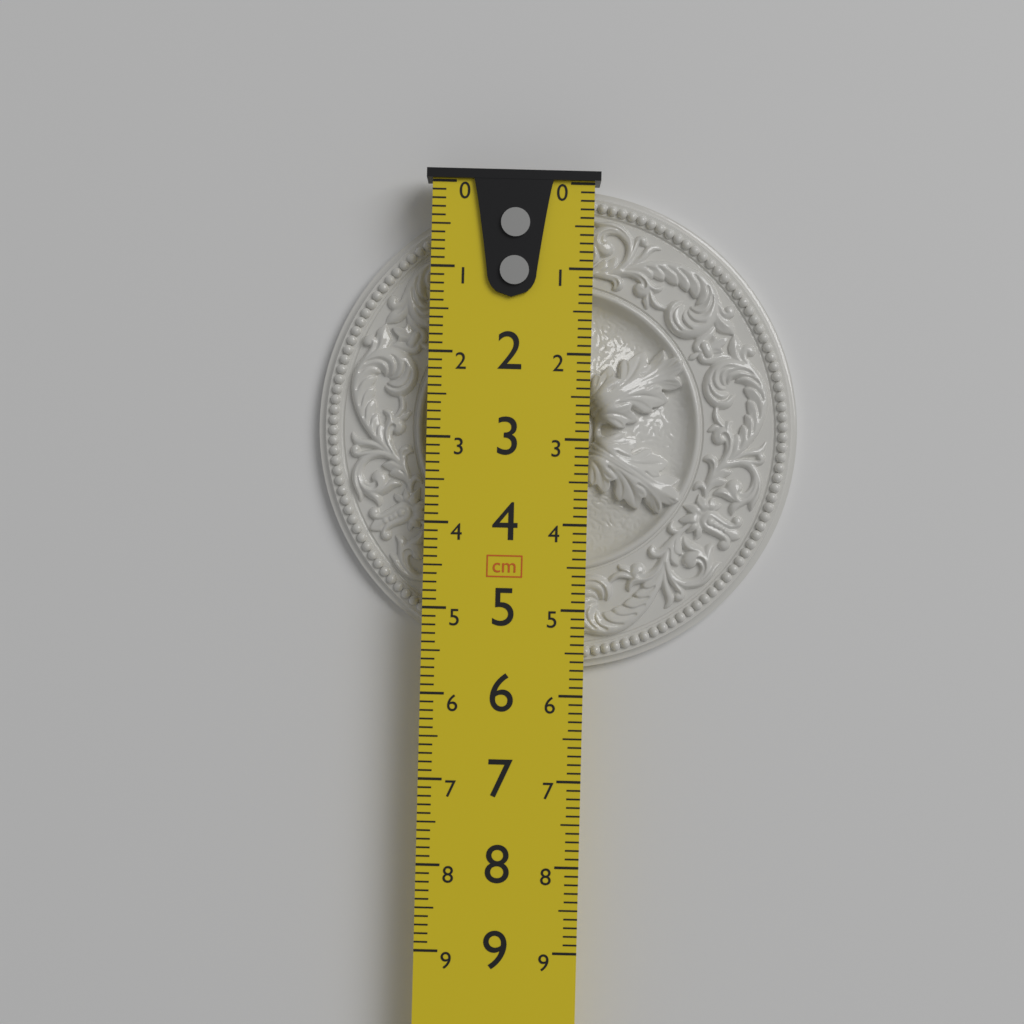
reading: 5.7 cm
